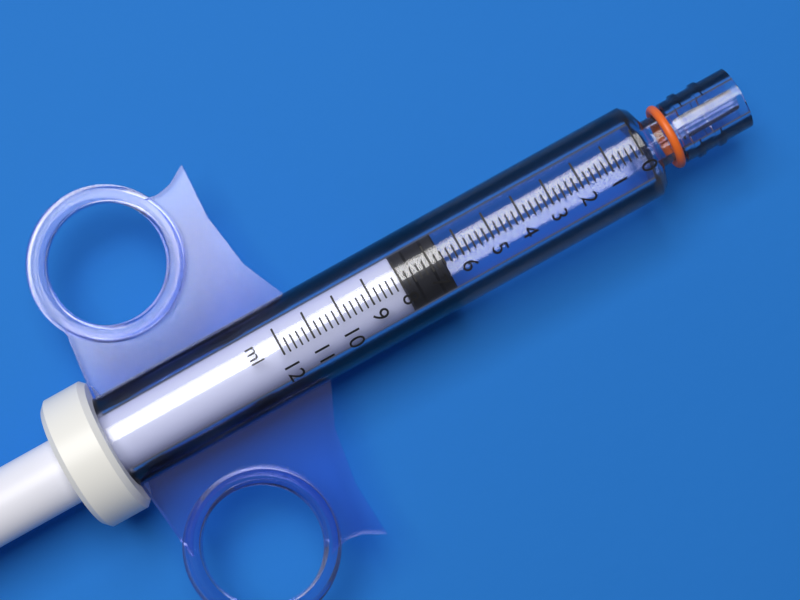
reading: 6.6 ml
